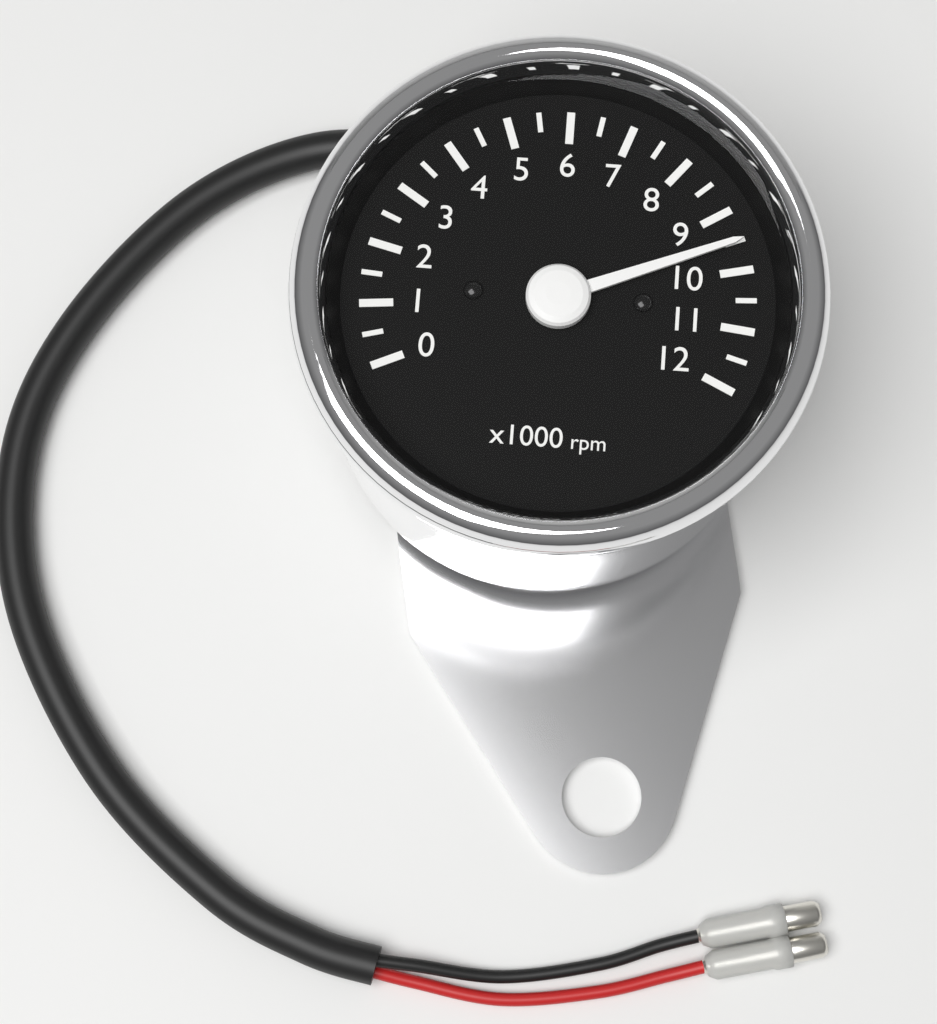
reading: 9500 rpm
